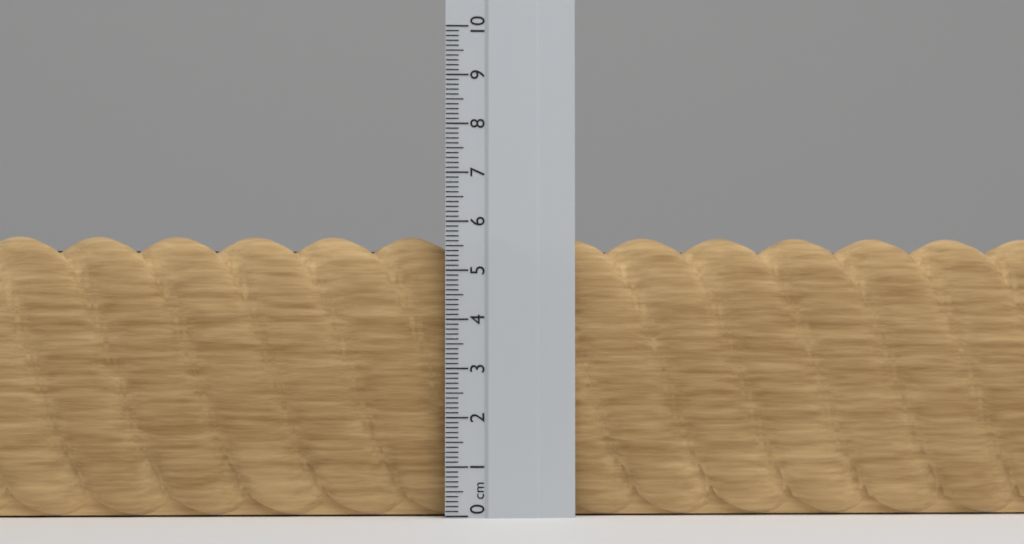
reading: 5.7 cm
